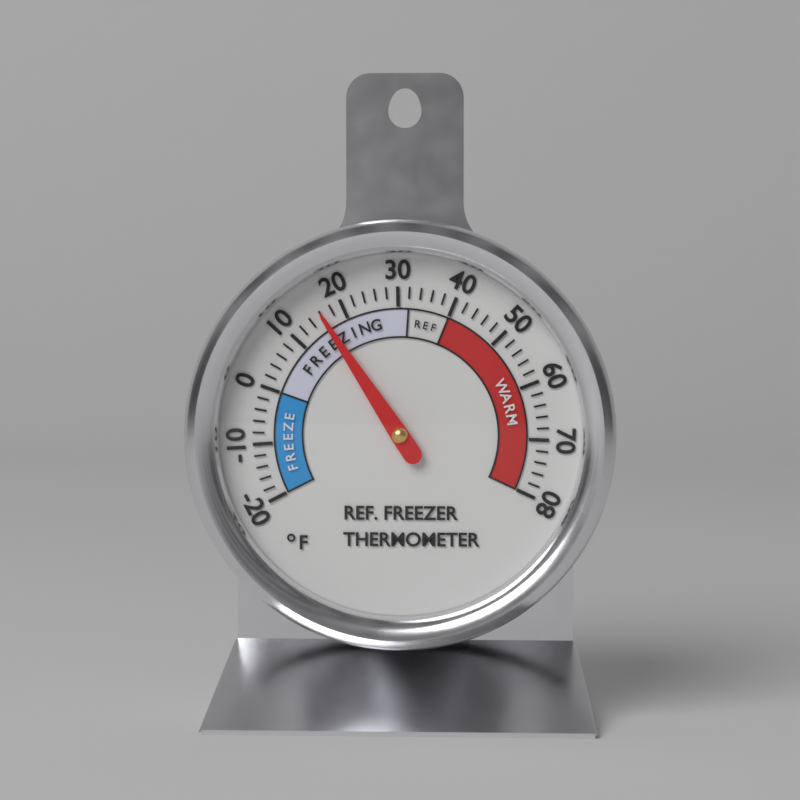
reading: 16 °F
